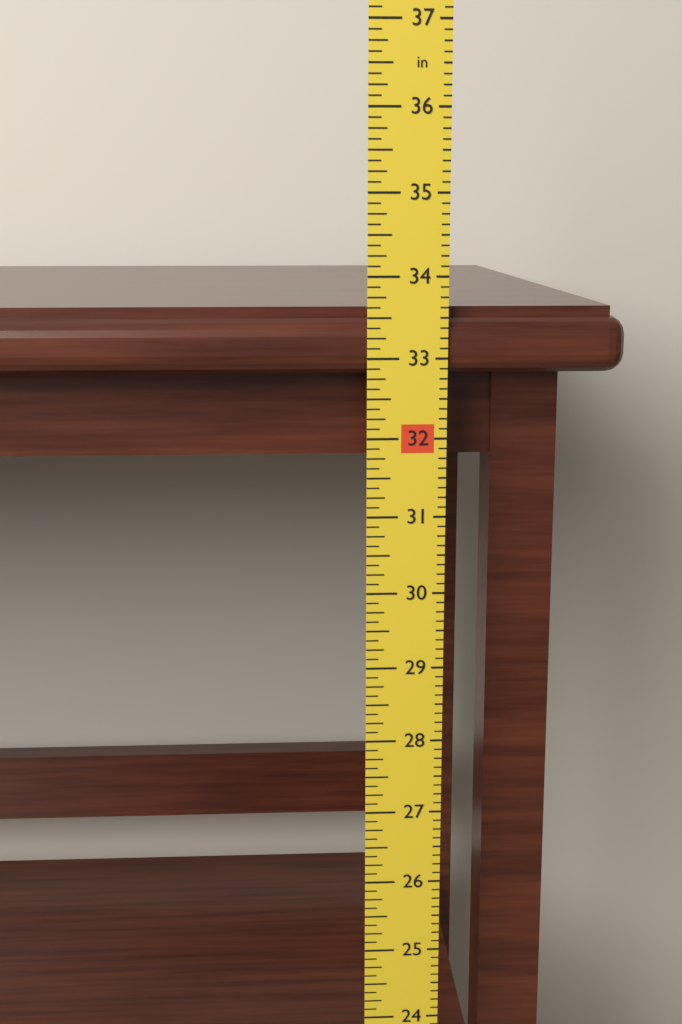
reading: 33.625 in
